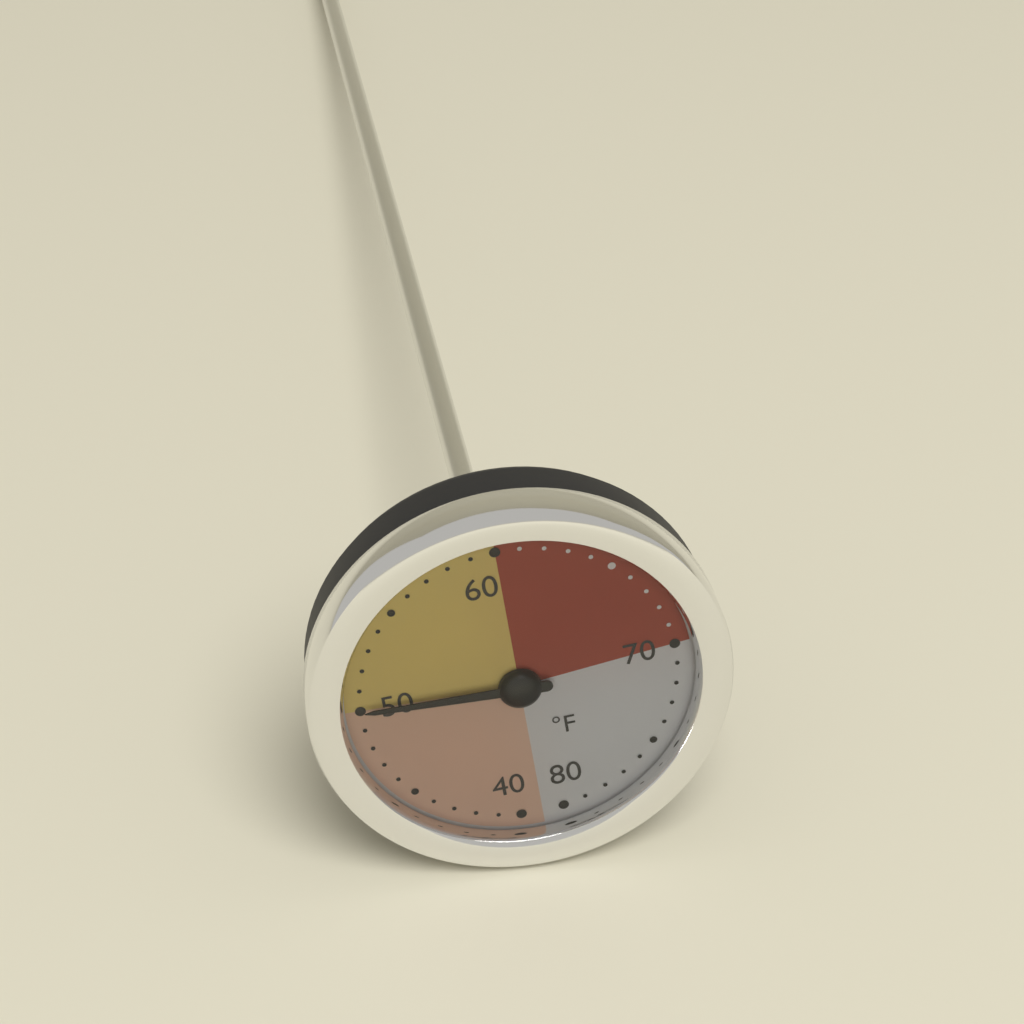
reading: 50 °F
